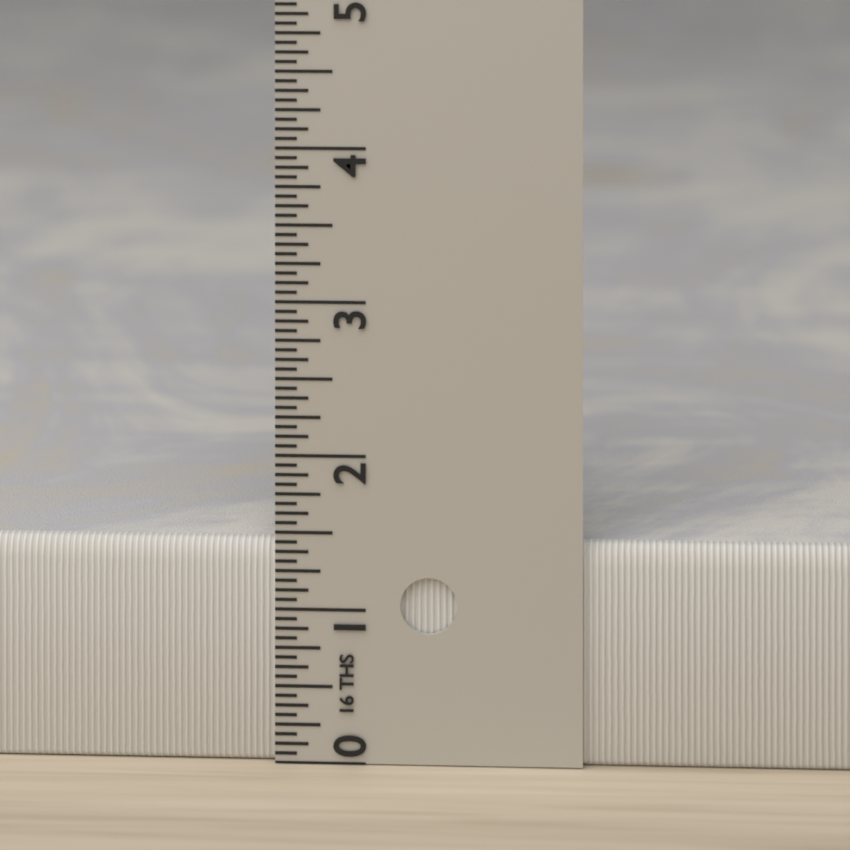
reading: 1.4375 in
